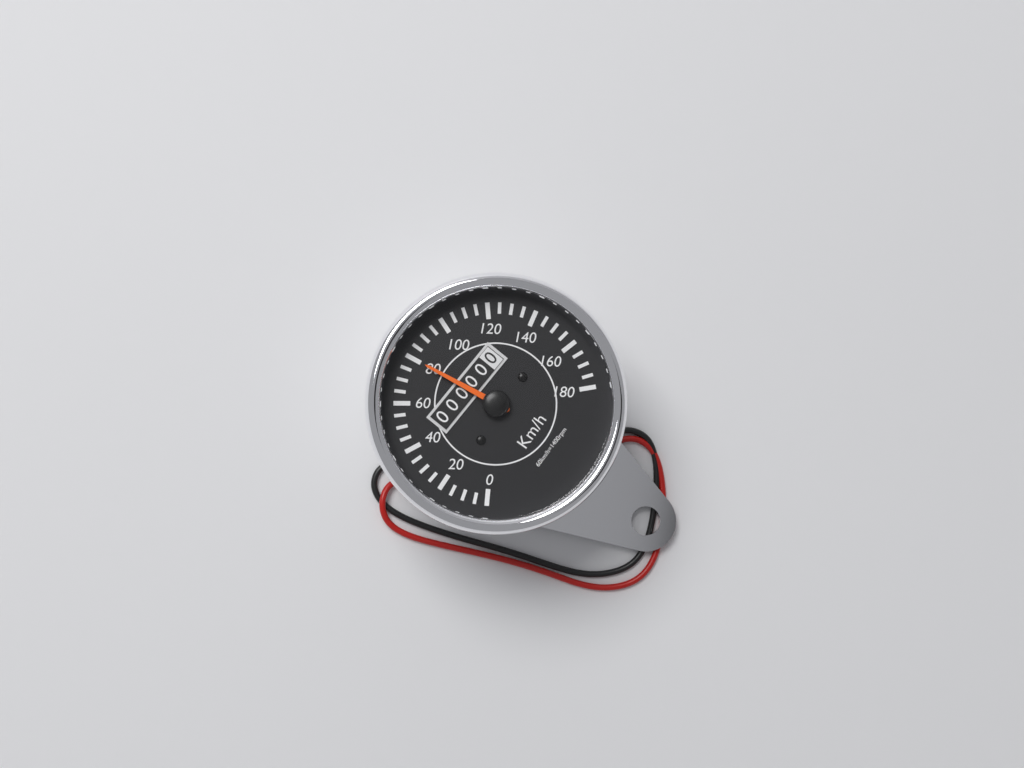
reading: 80 km/h
